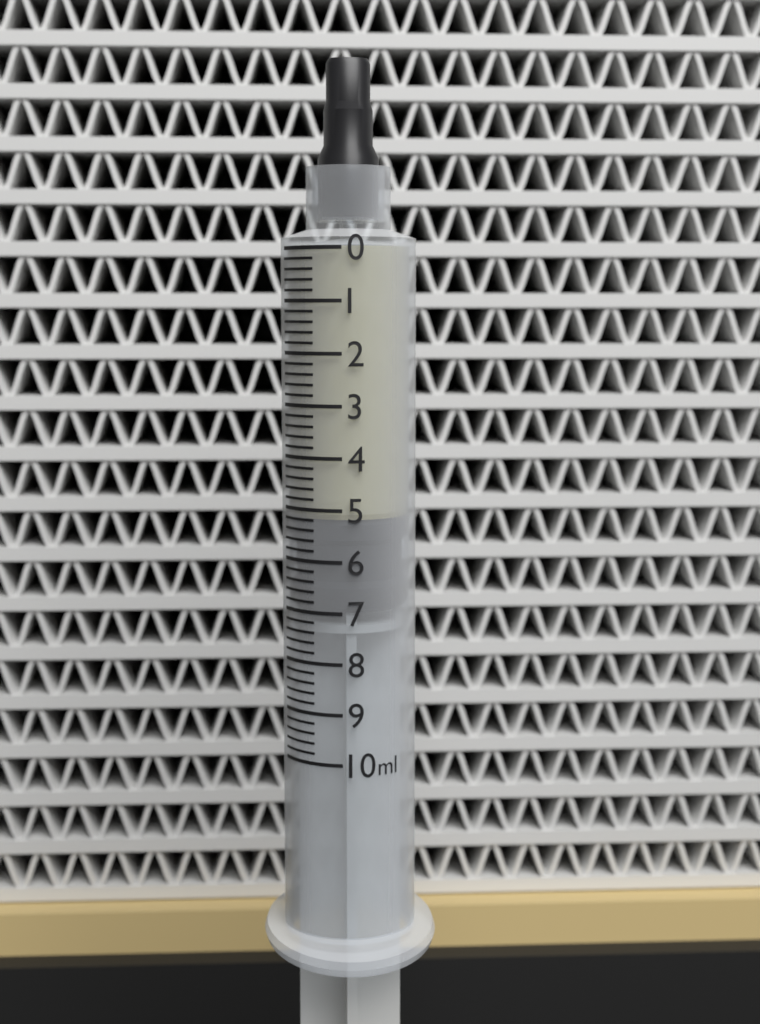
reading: 5.2 ml
